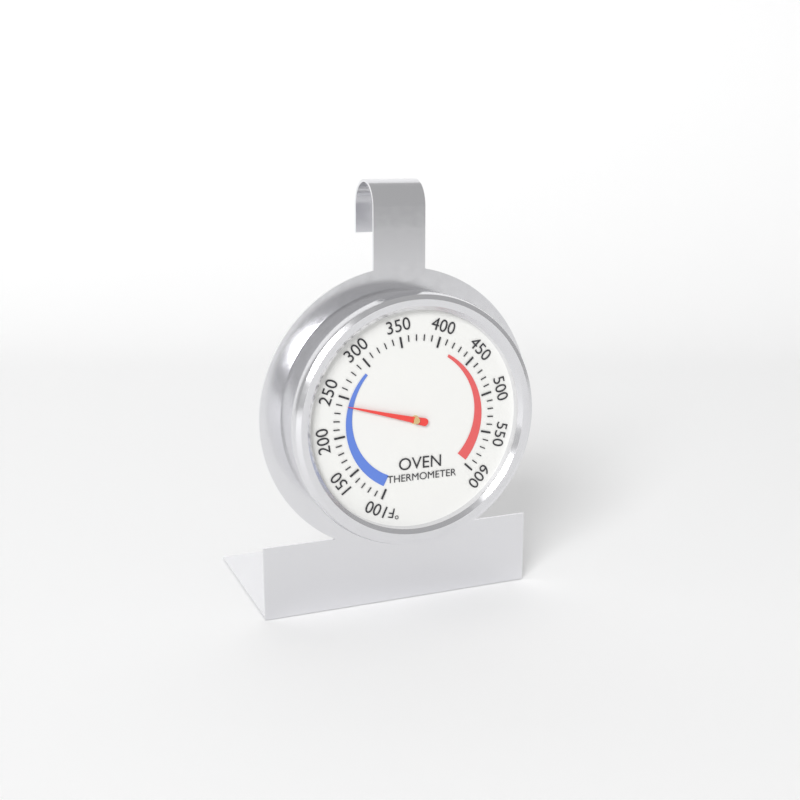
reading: 240 °F
